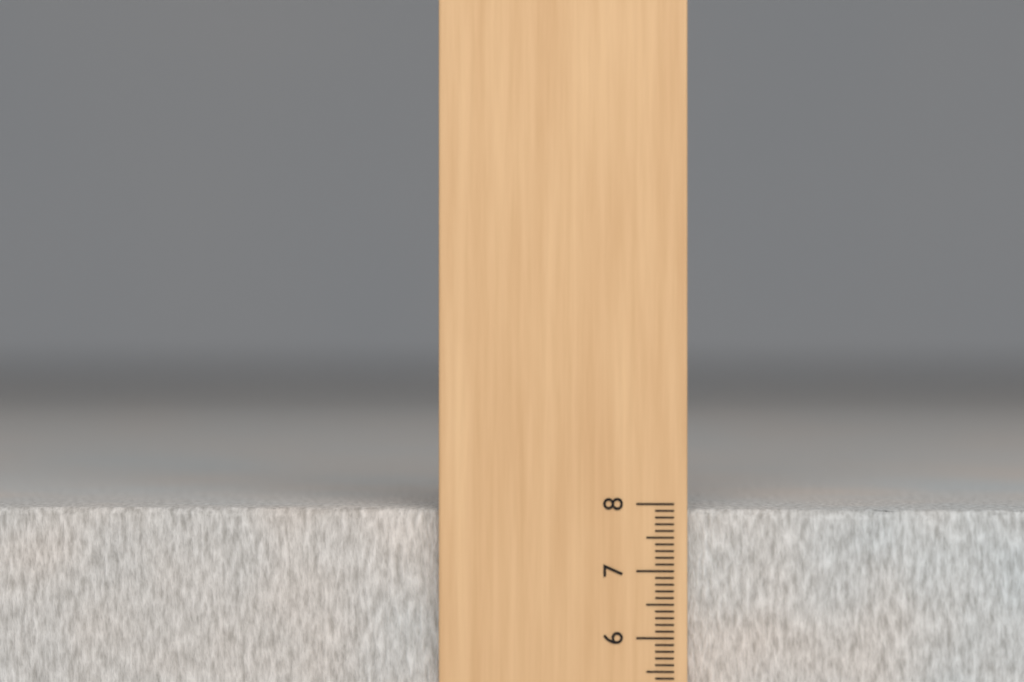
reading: 7.9 (no unit)
